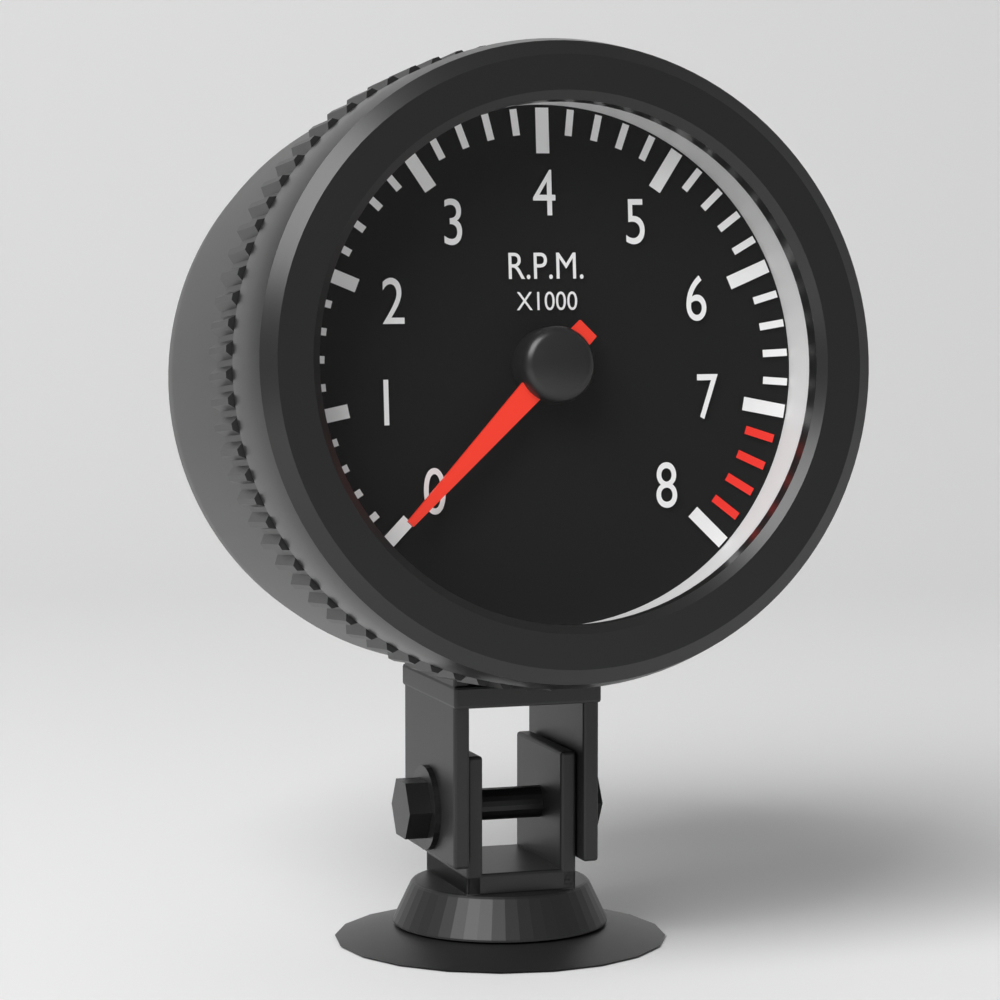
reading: 0 RPM
